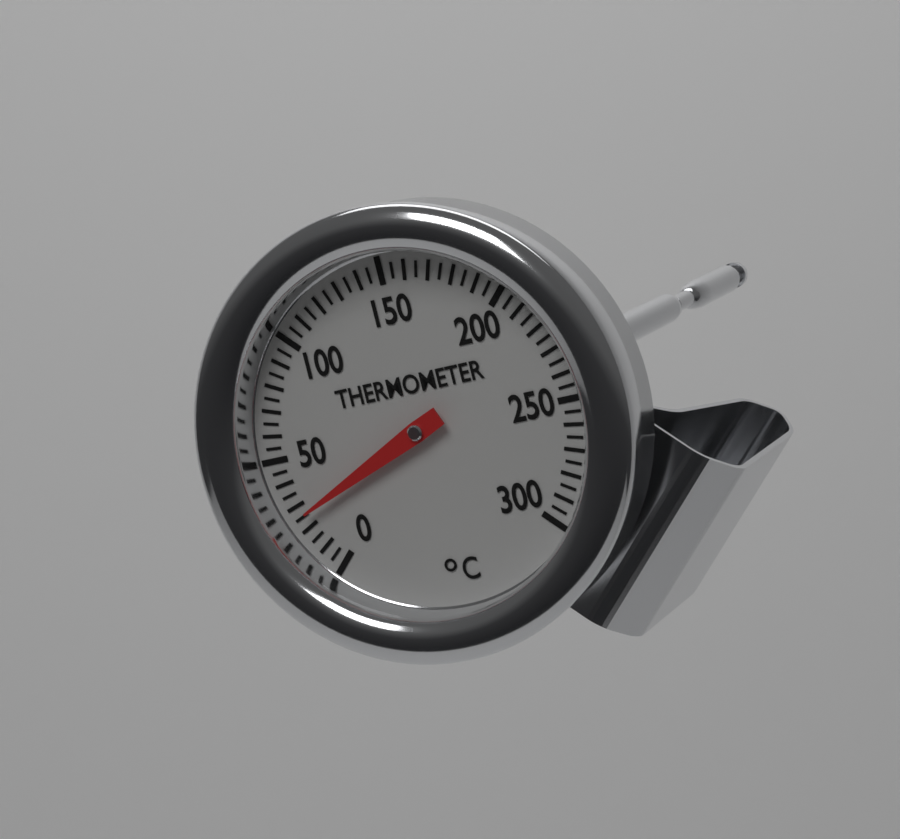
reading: 25 °C
